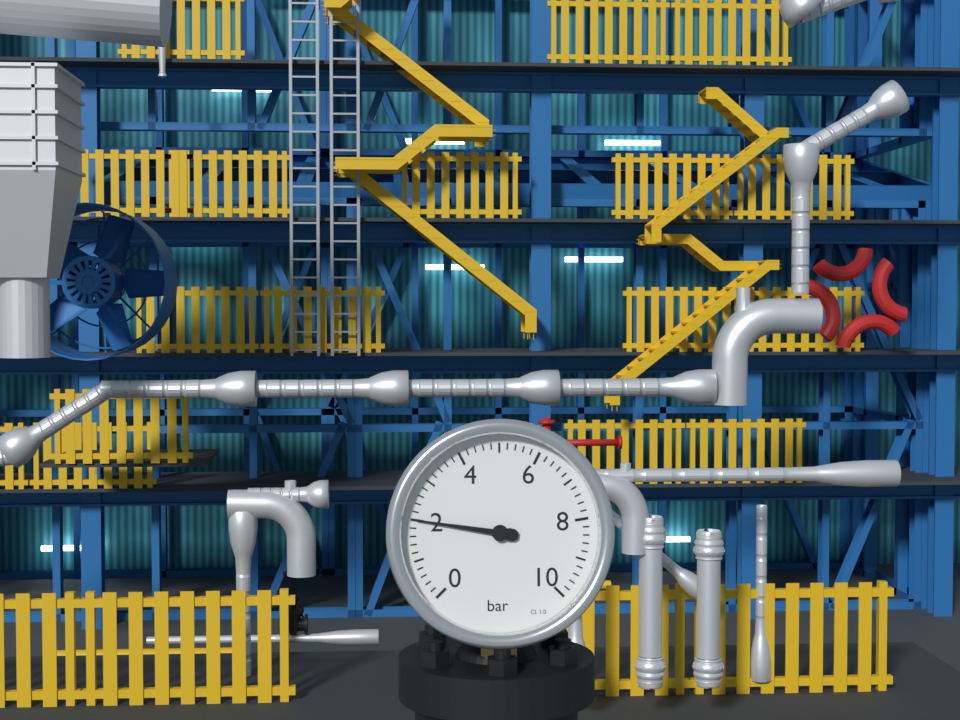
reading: 2.0 bar
